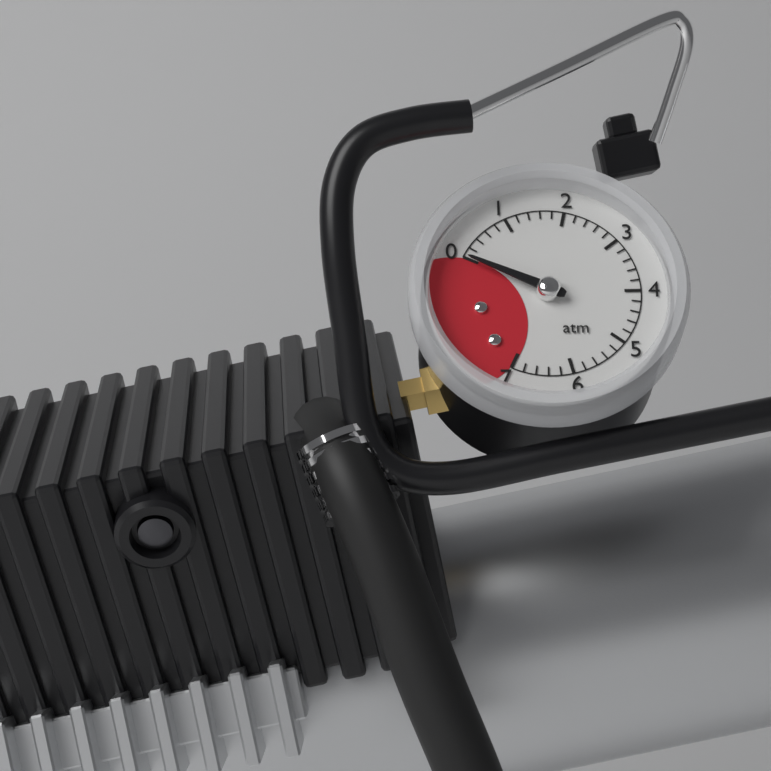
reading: 0.0 atm
